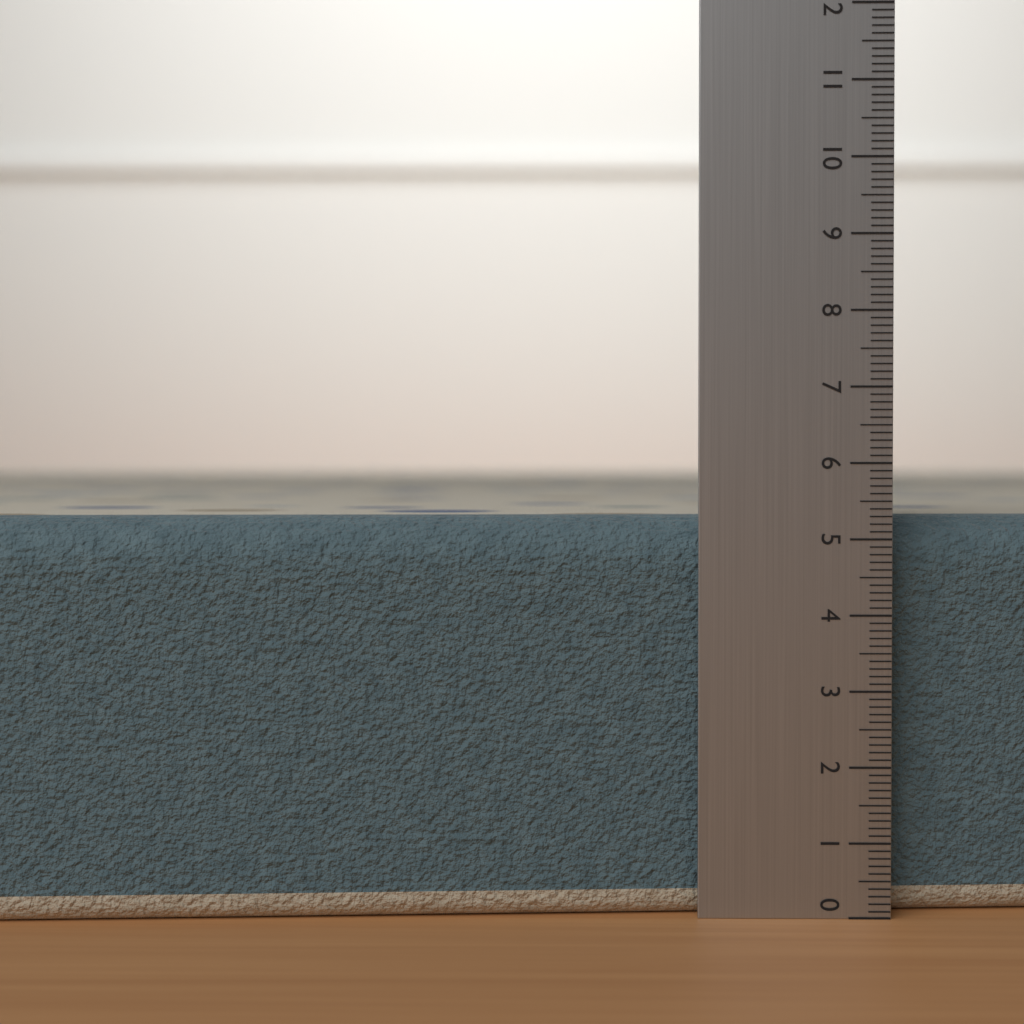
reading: 5.3 (no unit)
